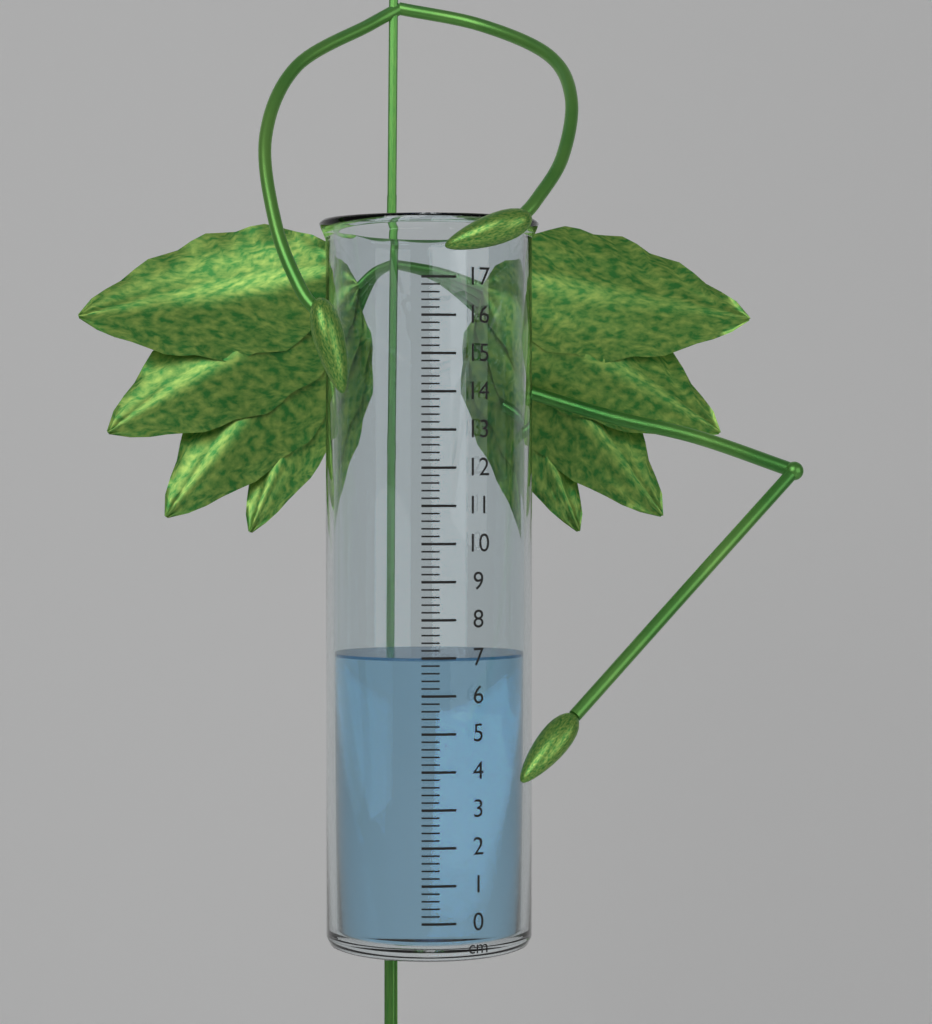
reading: 7.0 cm
